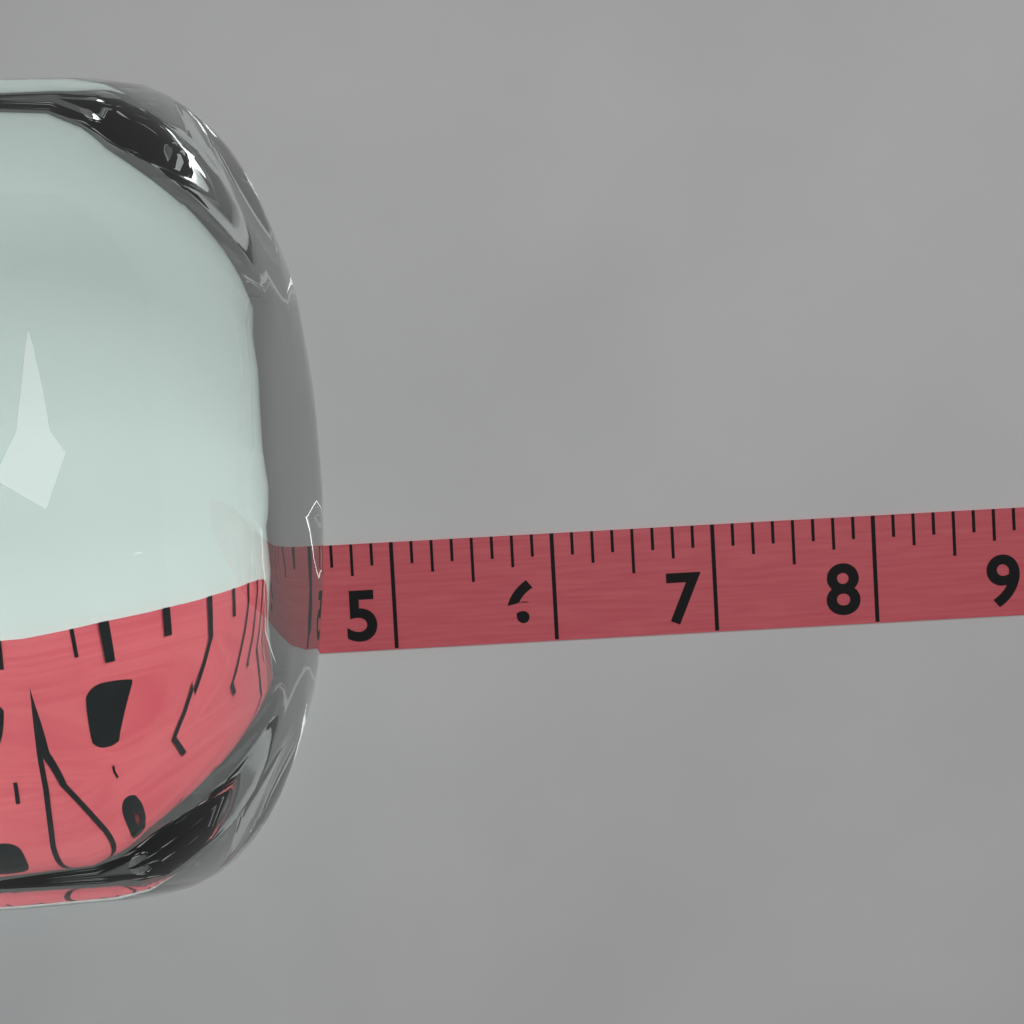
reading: 4.750 (no unit)
